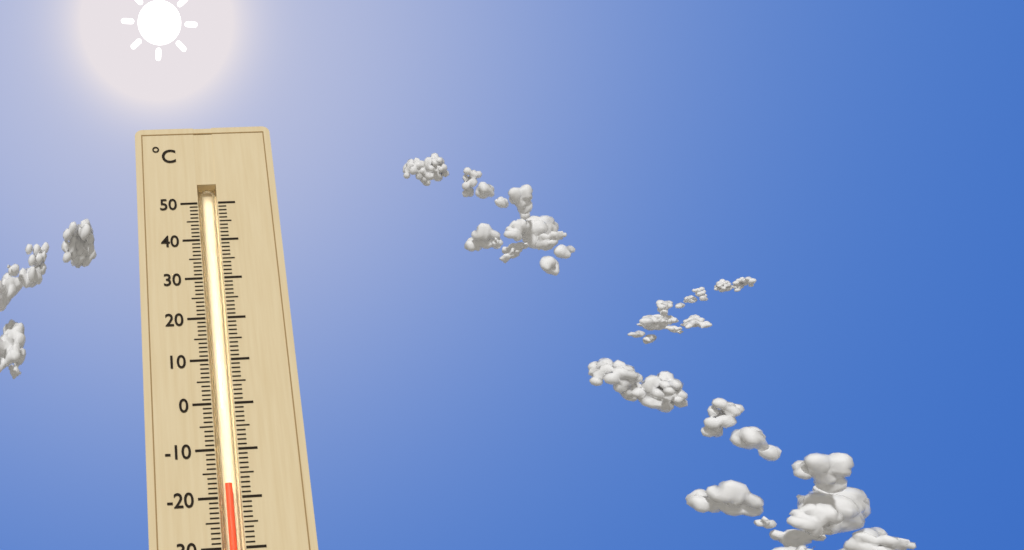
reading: -17 °C
